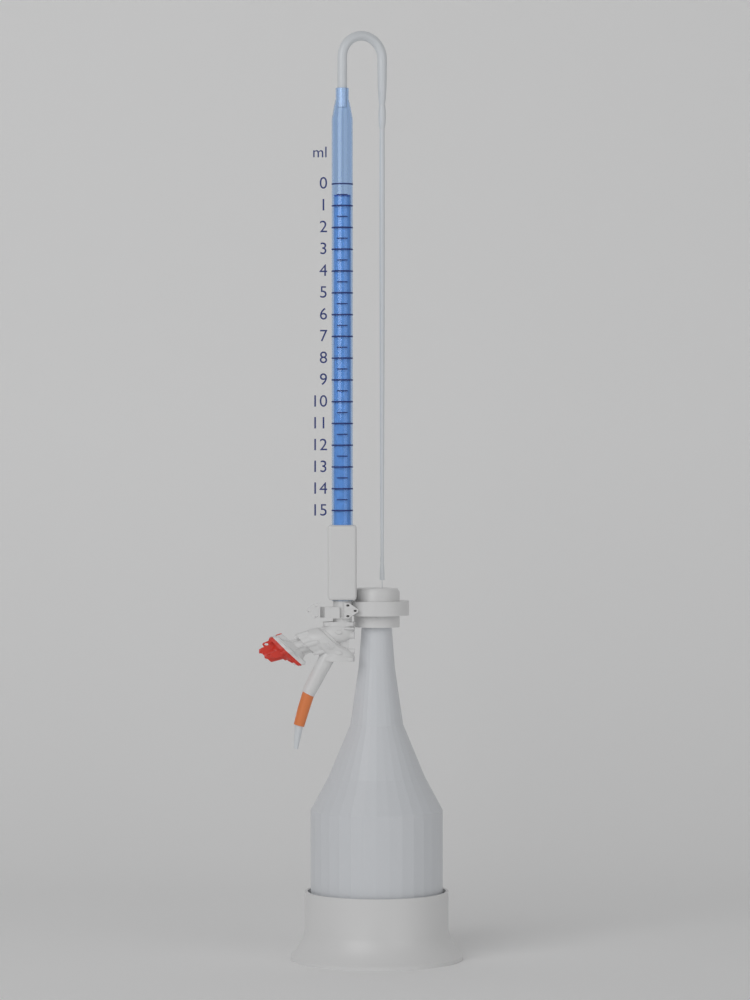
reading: 0.5 ml
